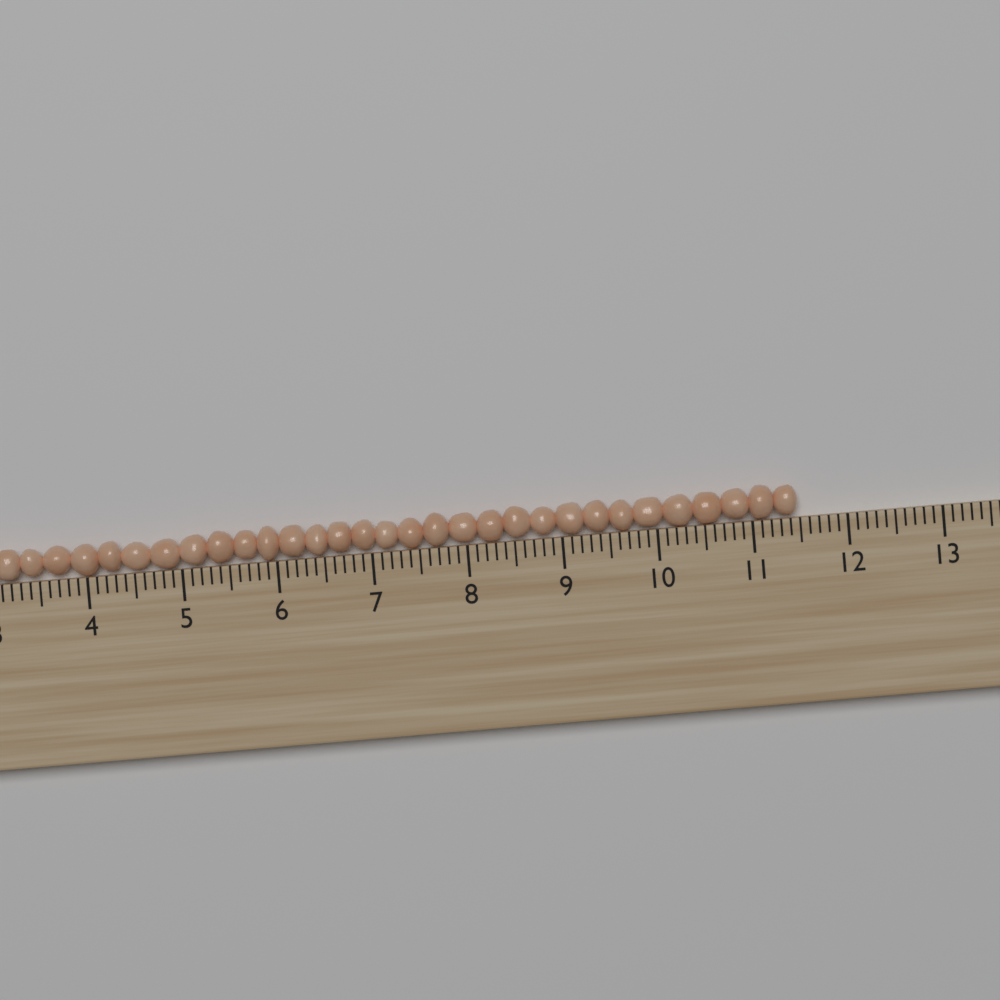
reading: 11.5 (no unit)
